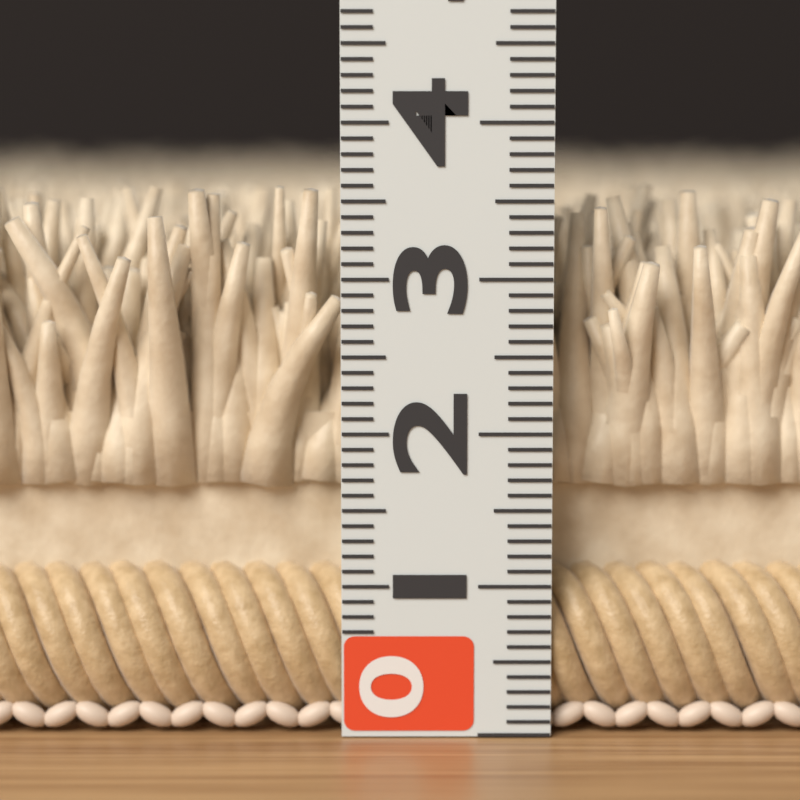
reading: 3.6 (no unit)
